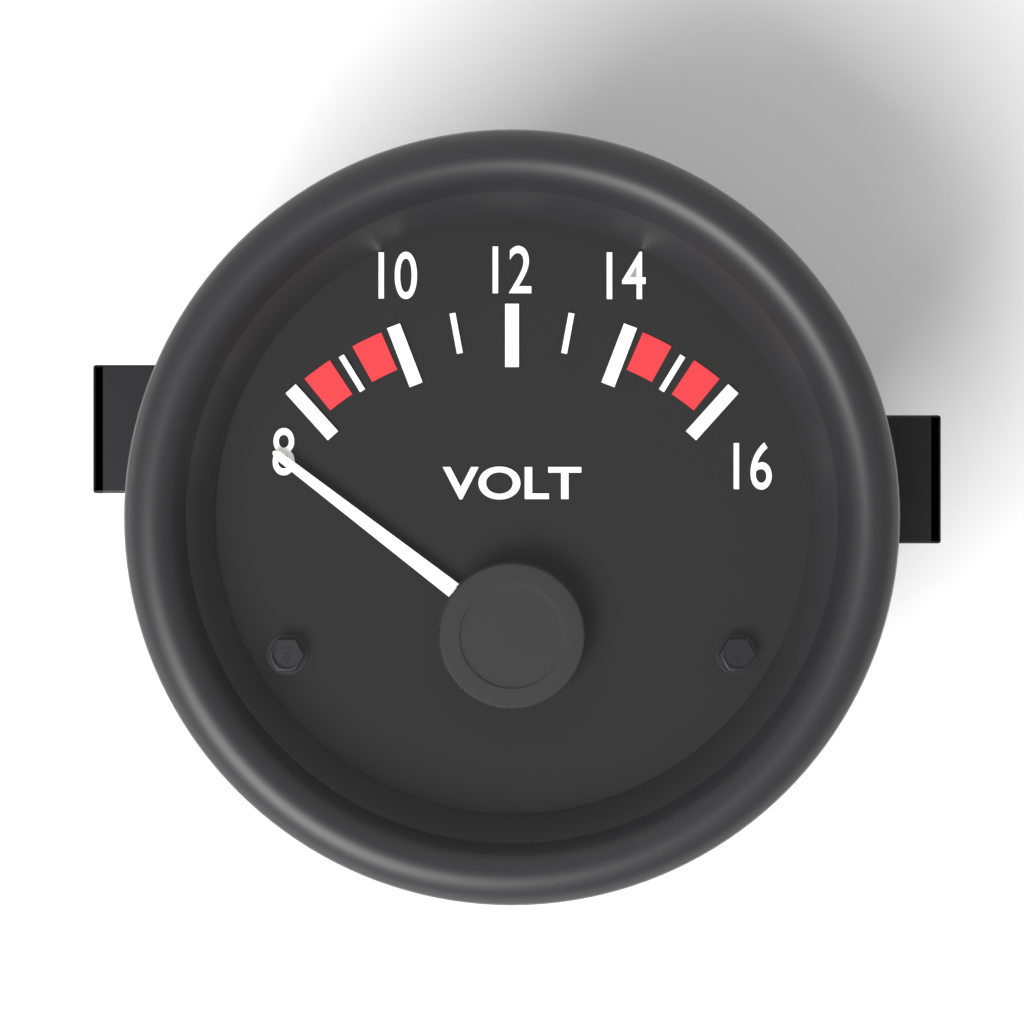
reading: 7 V
